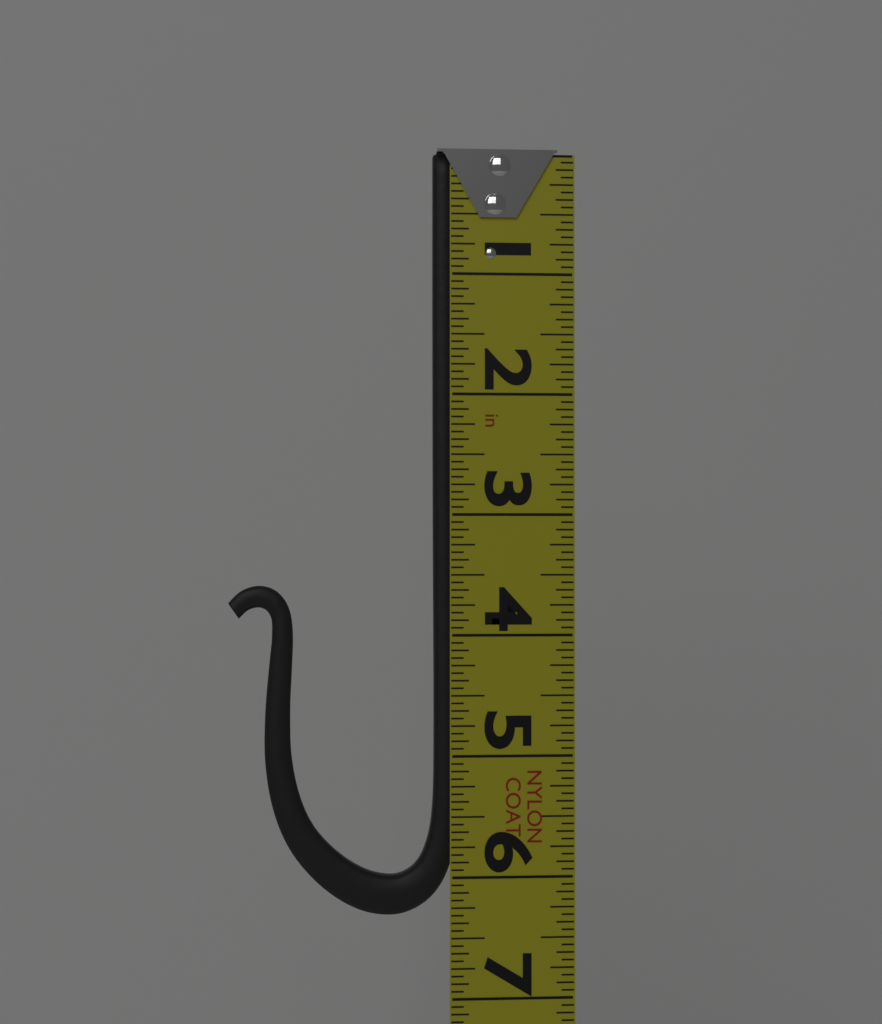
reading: 6.3125 in
